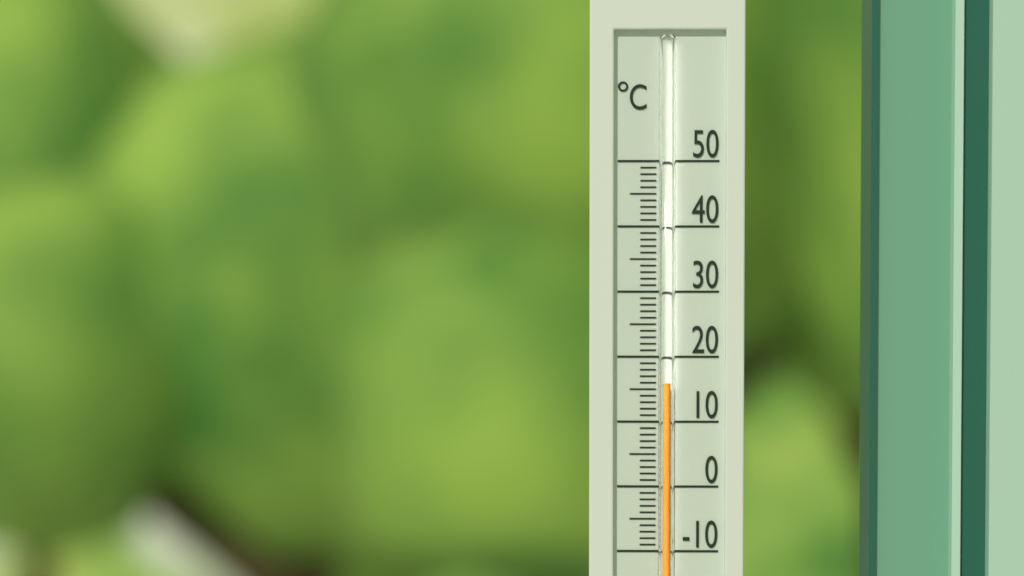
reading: 16 °C
